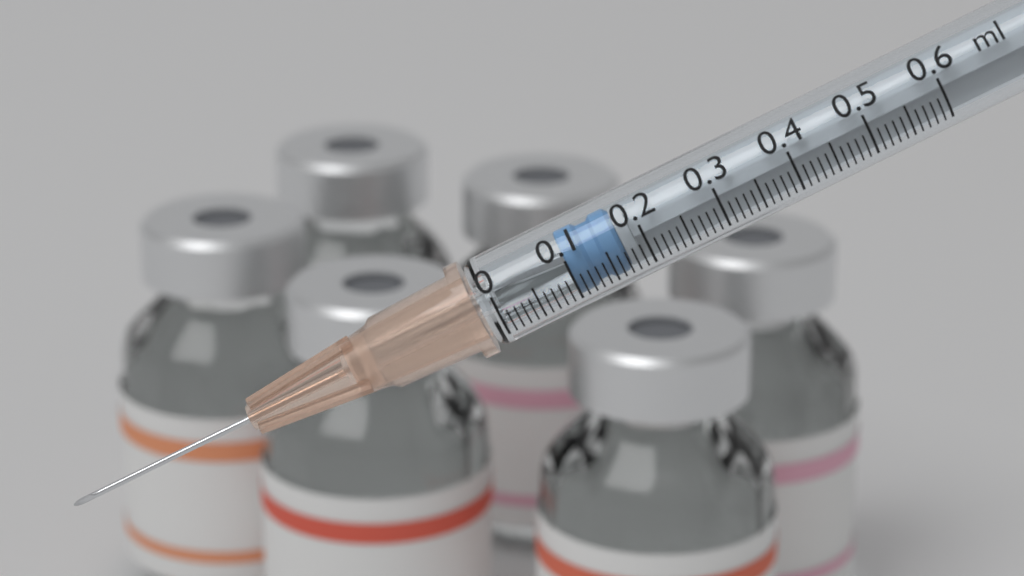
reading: 0.10 ml
